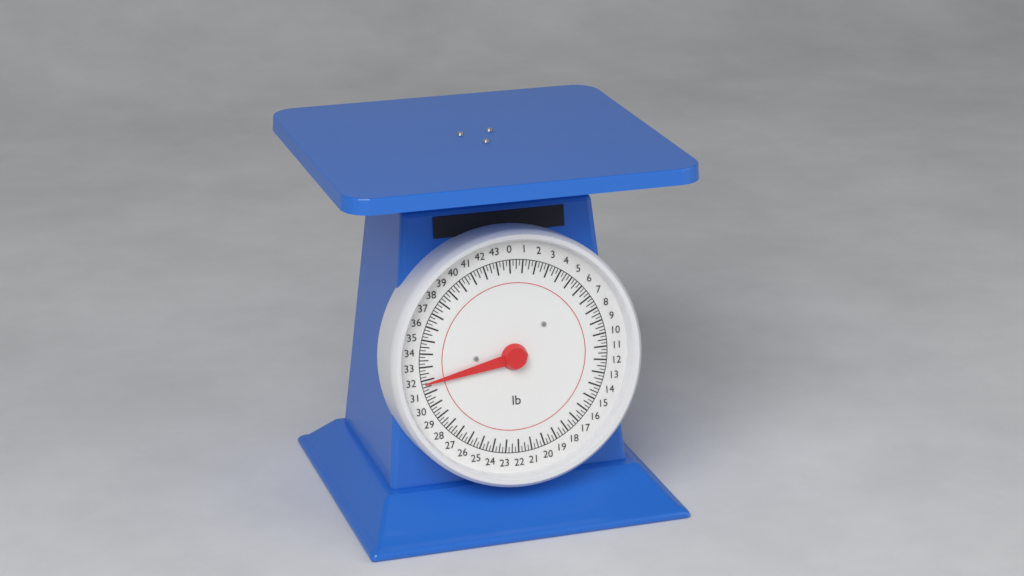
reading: 31.75 lb
